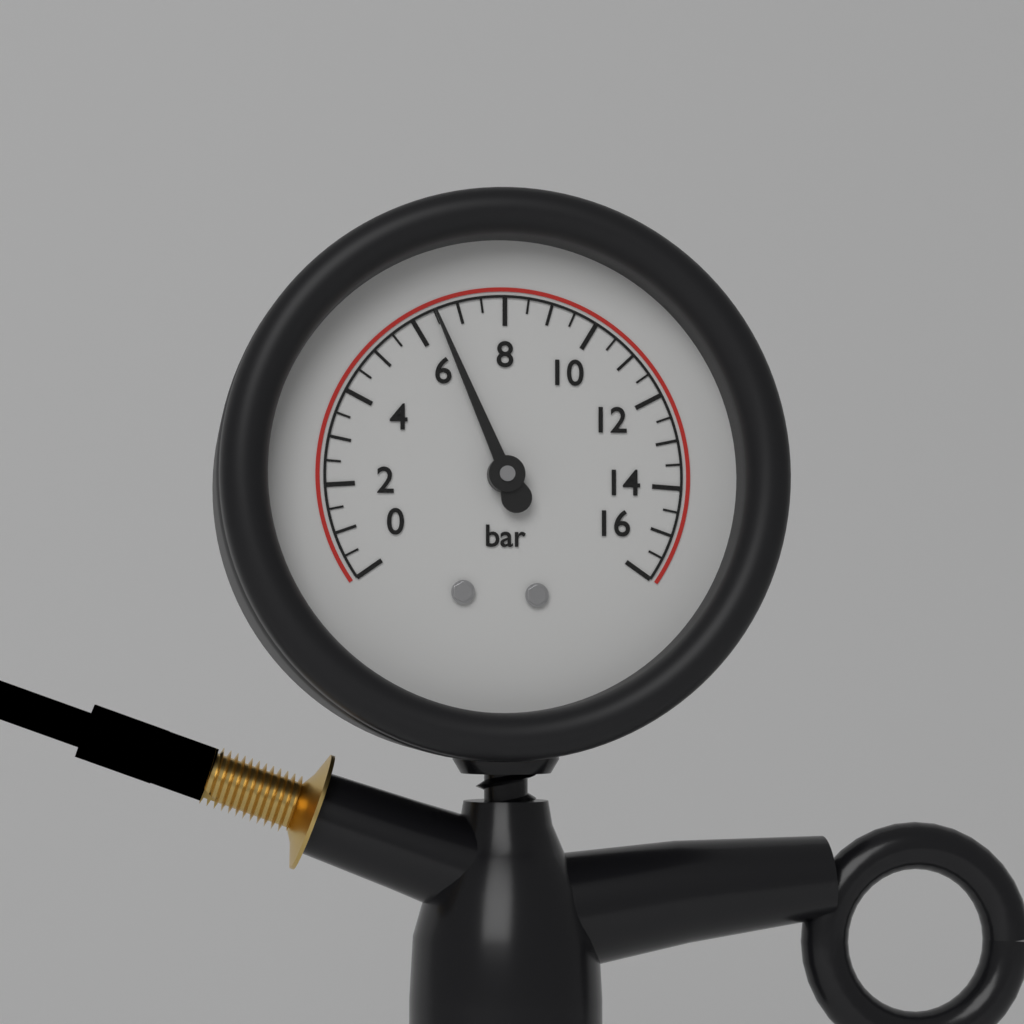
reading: 6.5 bar
